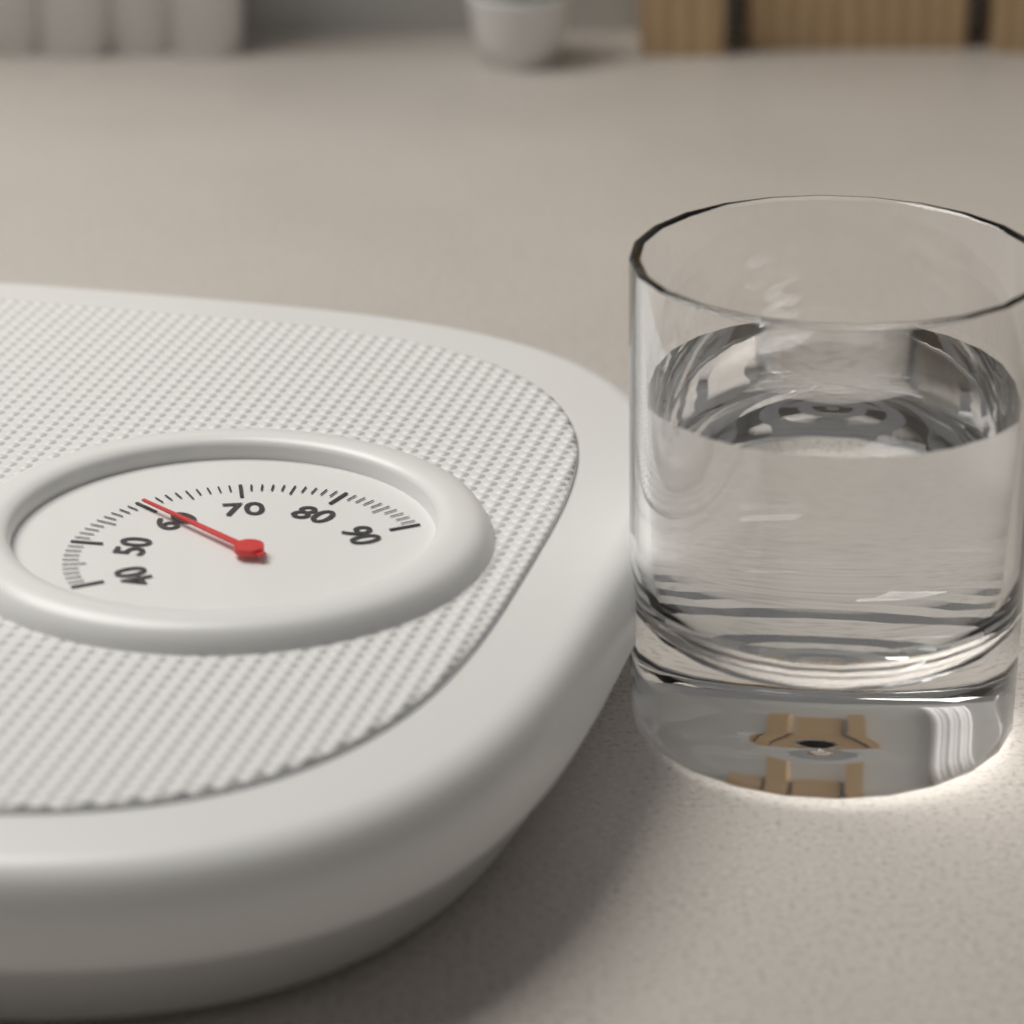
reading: 60 (no unit)
